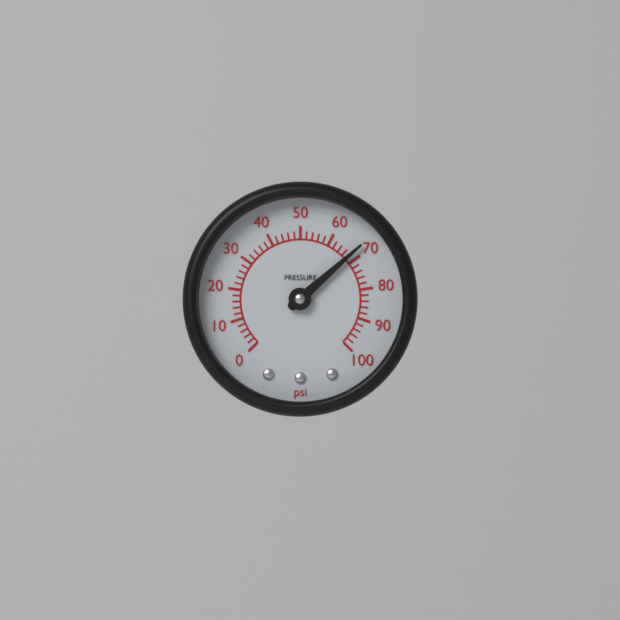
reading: 68 psi
